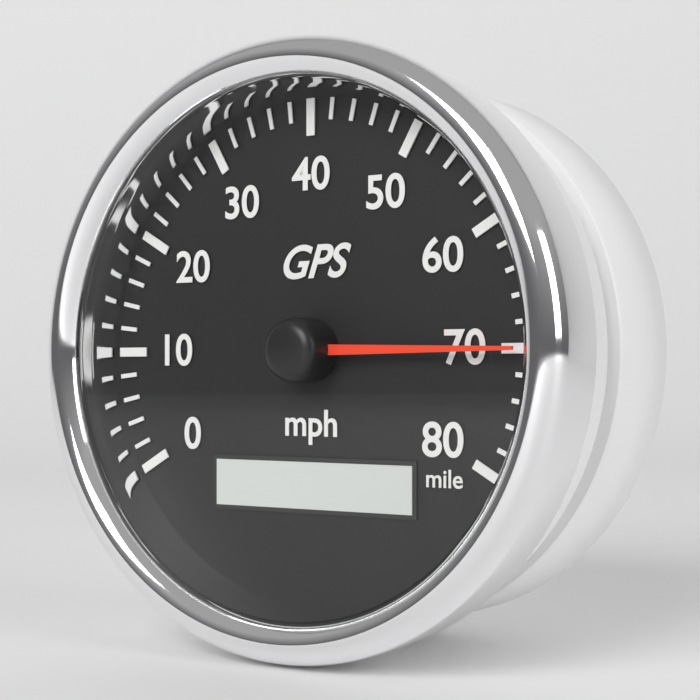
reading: 70 mph
